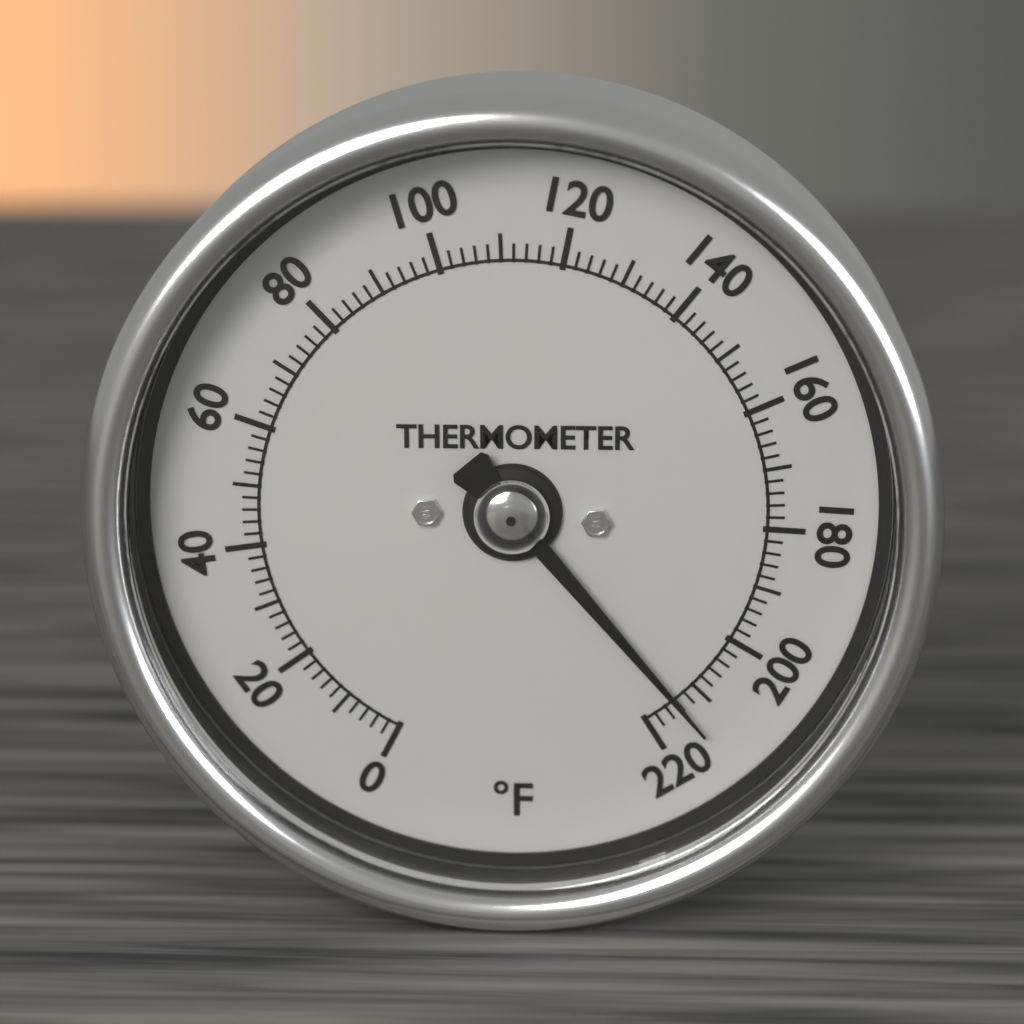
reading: 214 °F
